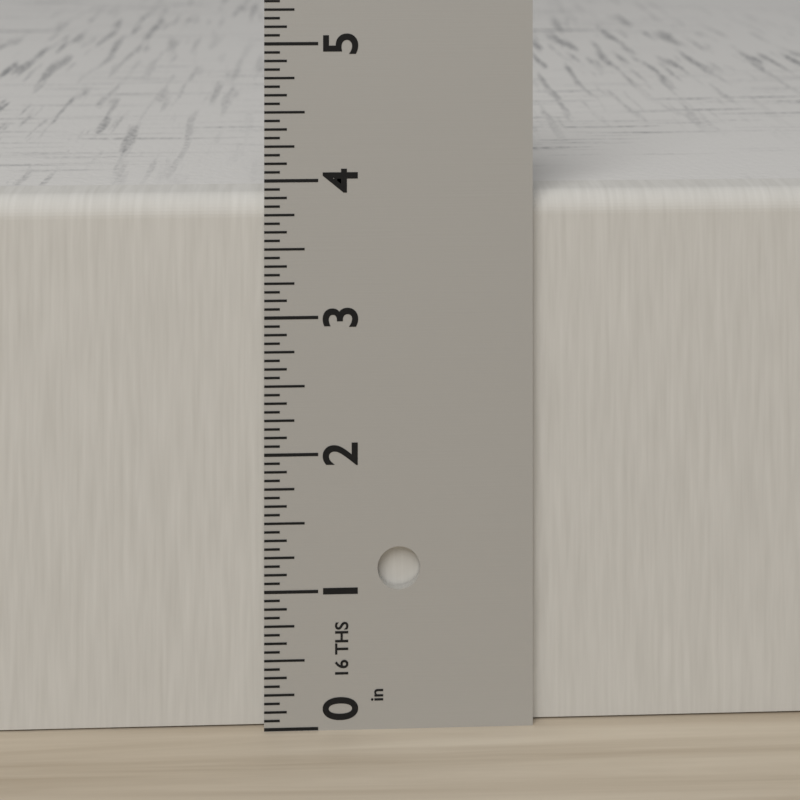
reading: 3.8750 in
